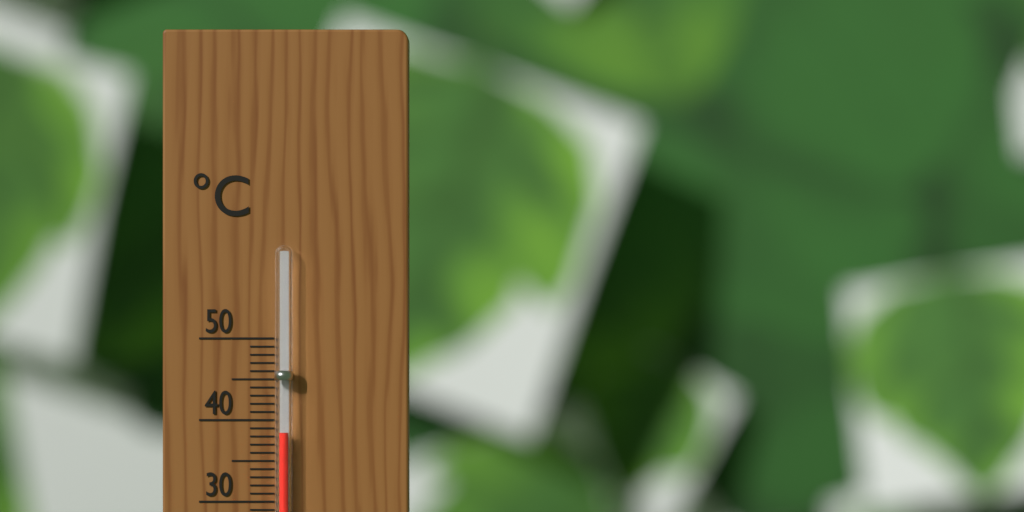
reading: 38.5 °C
